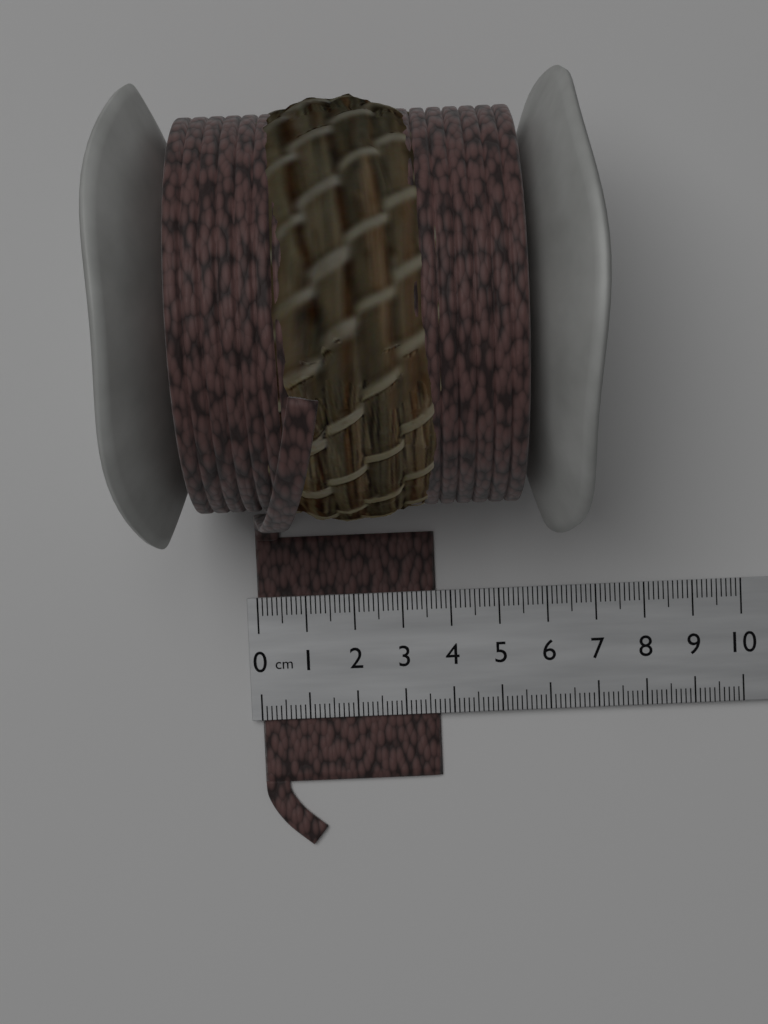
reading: 3.7 cm
